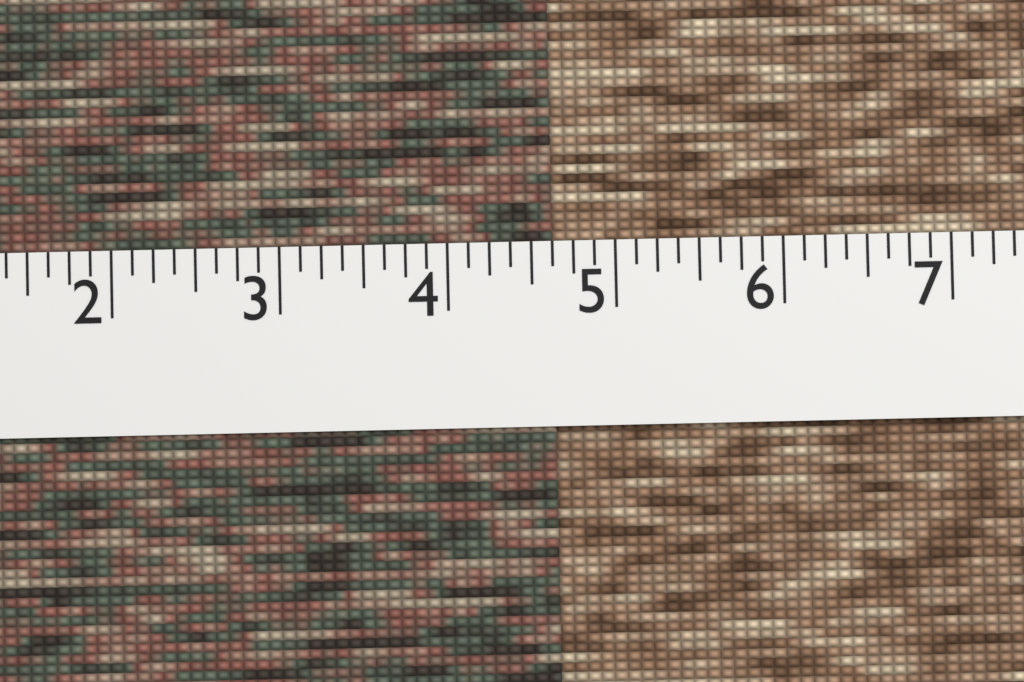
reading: 4.625 (no unit)
